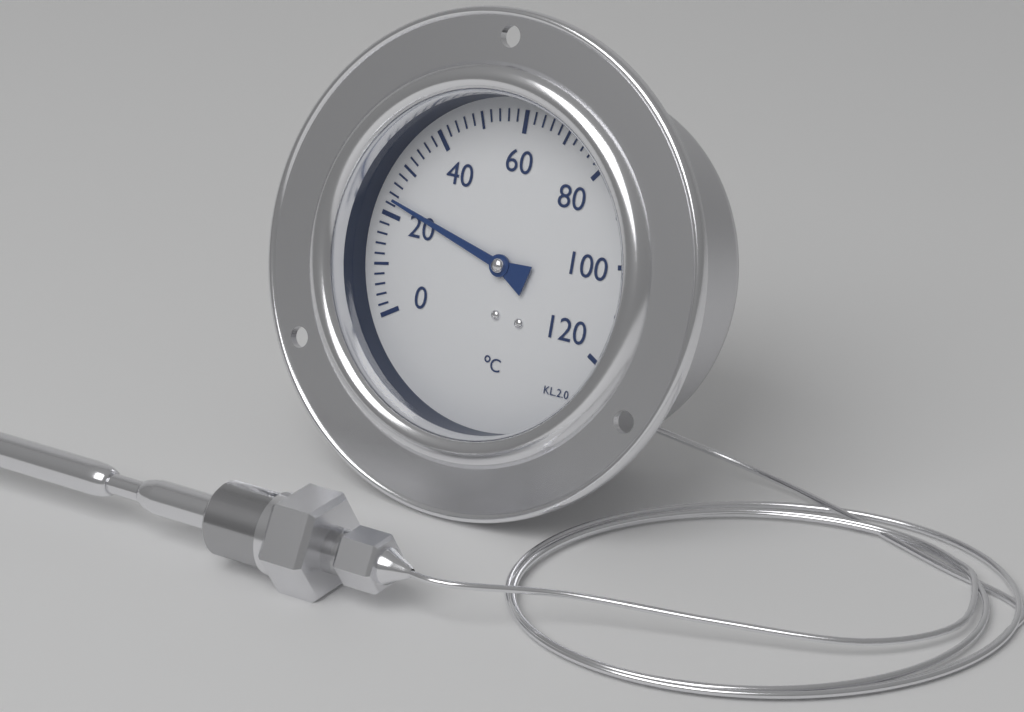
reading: 23 °C
